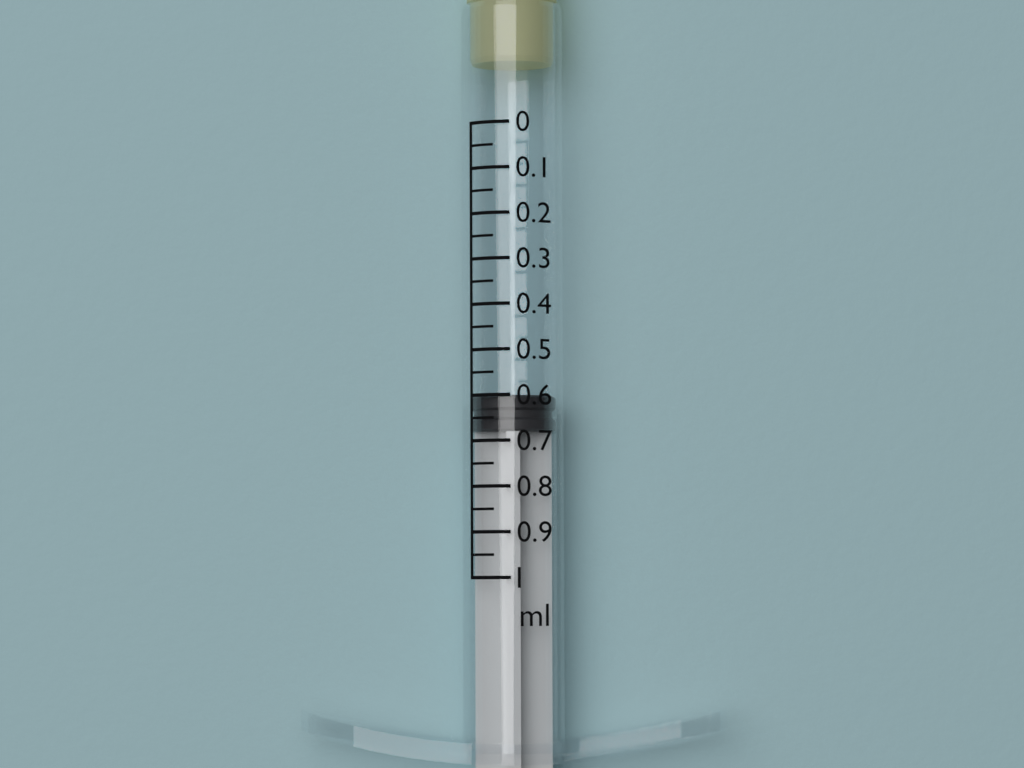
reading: 0.60 ml
